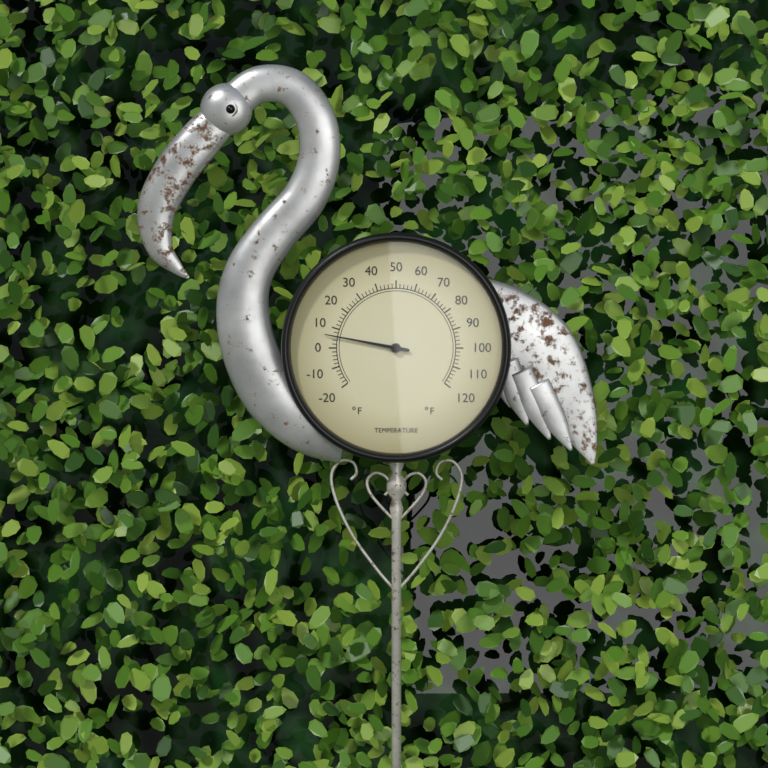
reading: 6 °F
